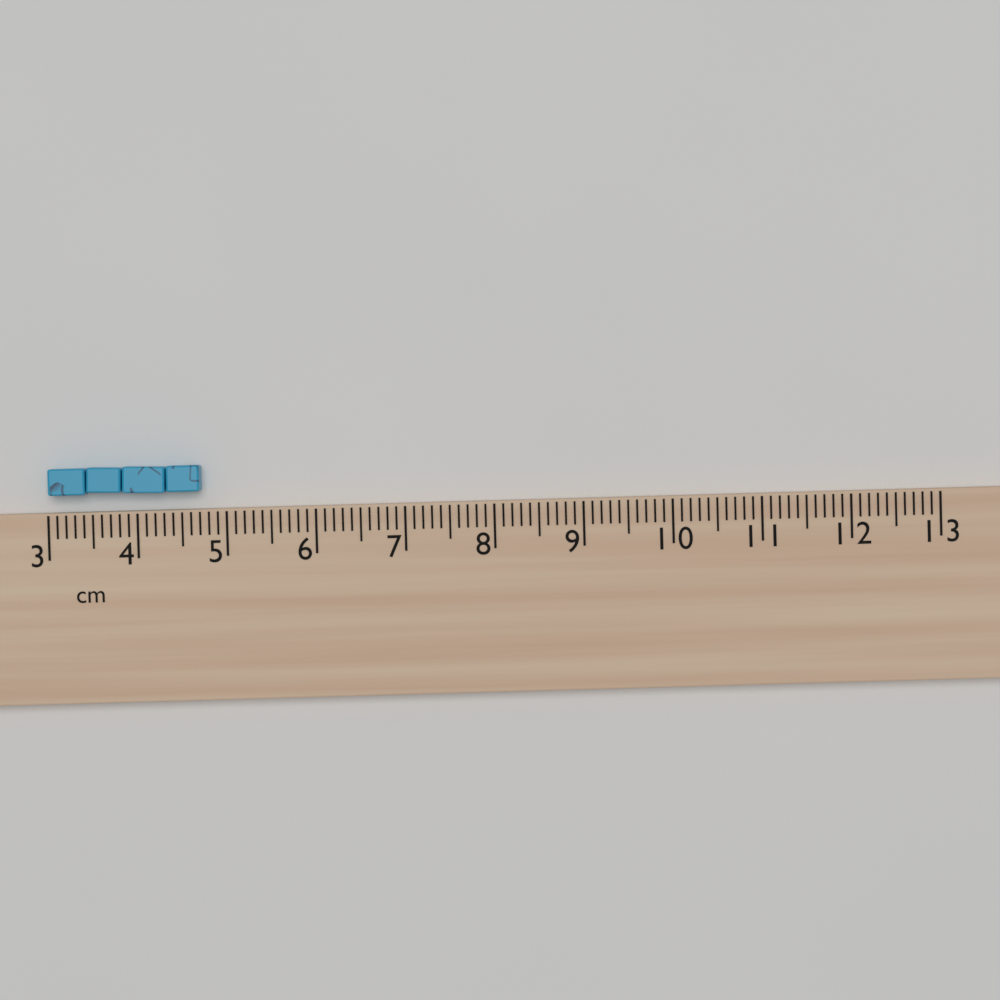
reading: 4.7 cm
